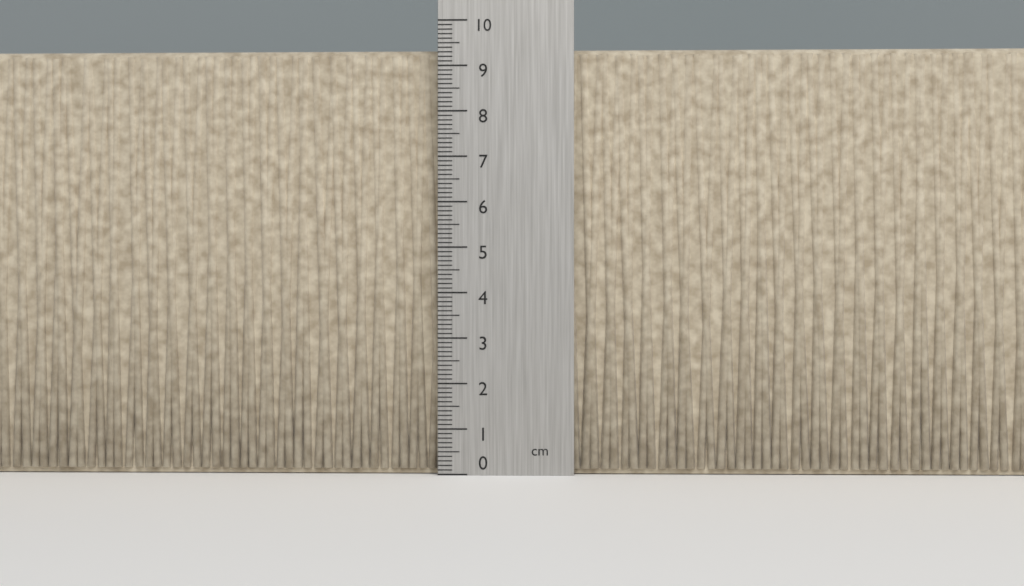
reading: 9.4 cm
